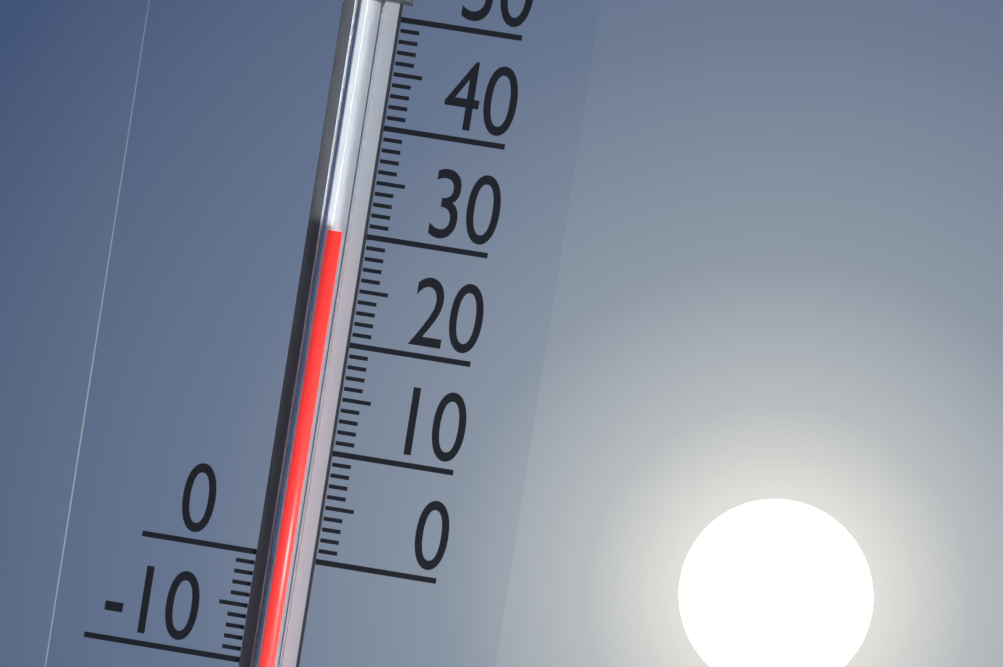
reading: 30 (no unit)
